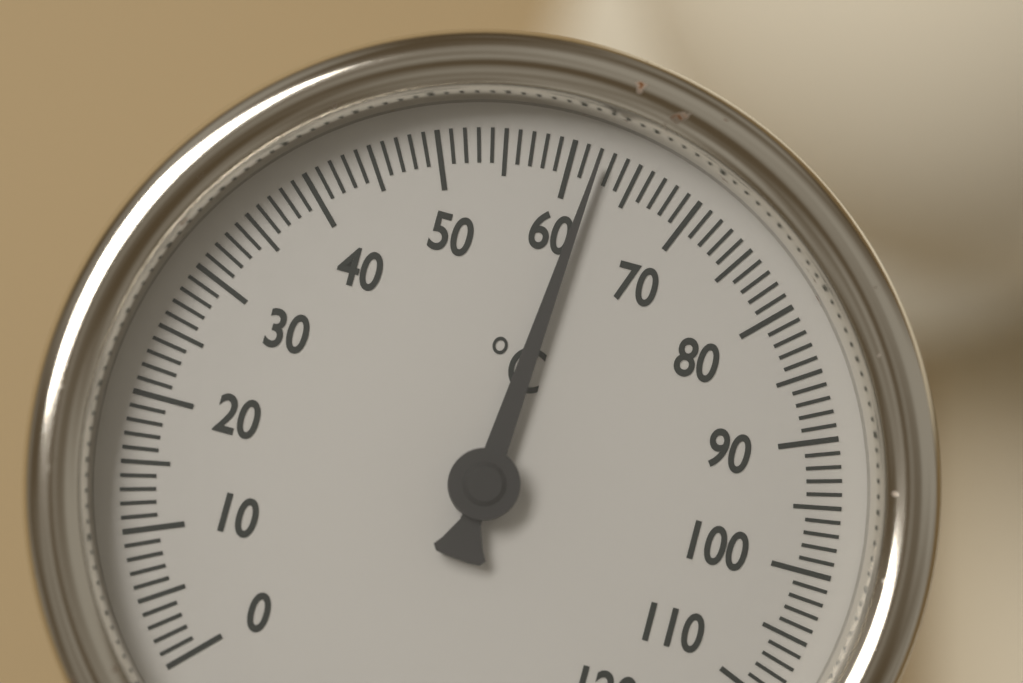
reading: 62 °C
